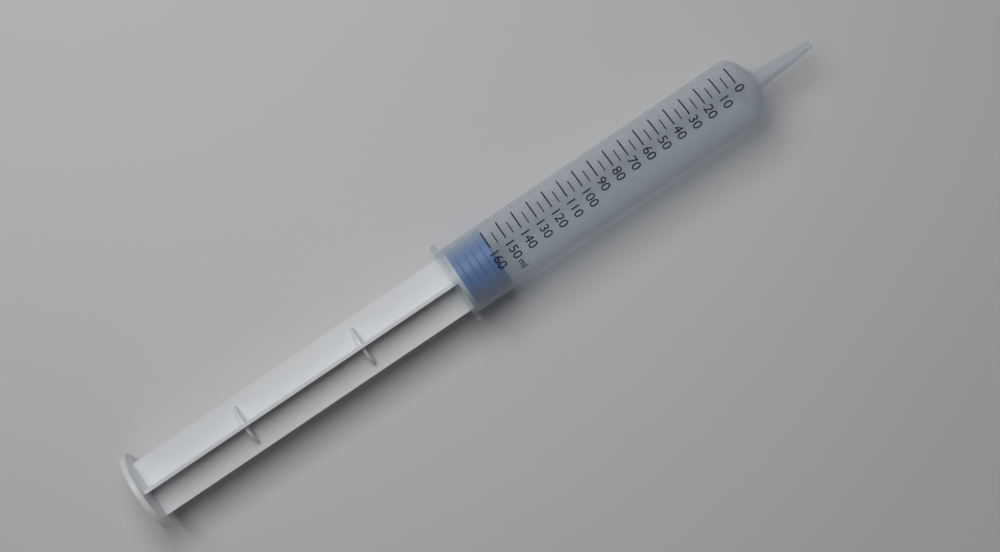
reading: 160 ml
